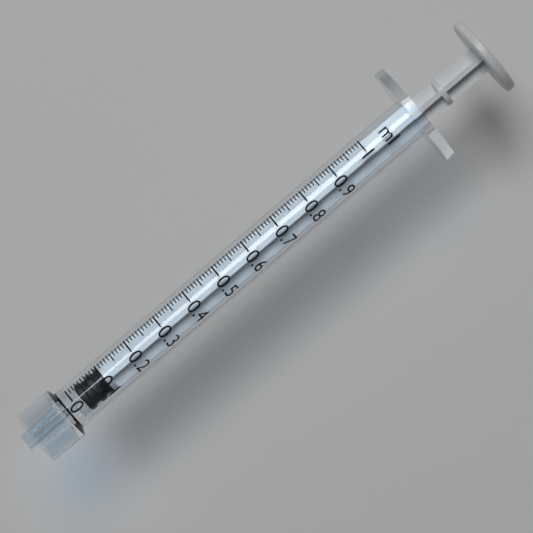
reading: 0.02 ml
